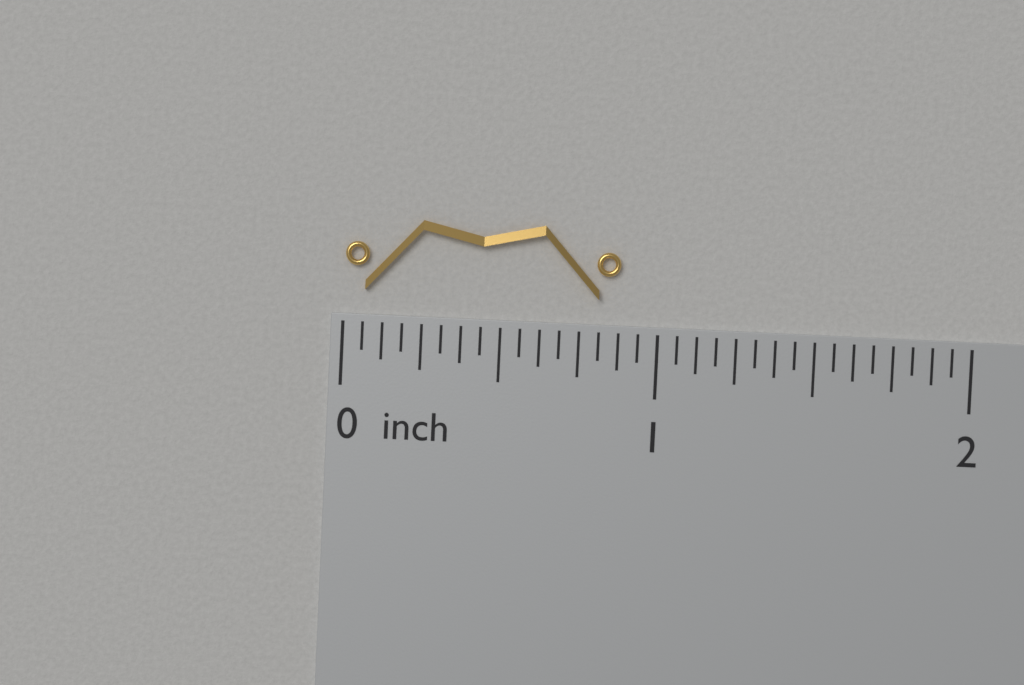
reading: 0.8750 inch
